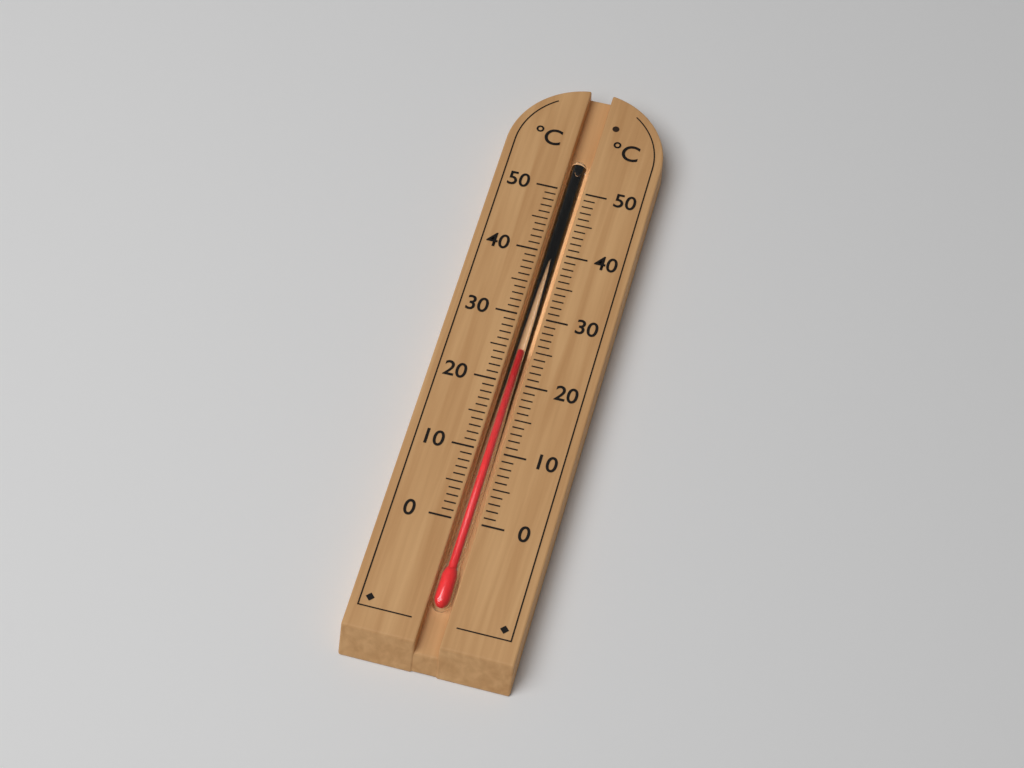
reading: 25 °C
